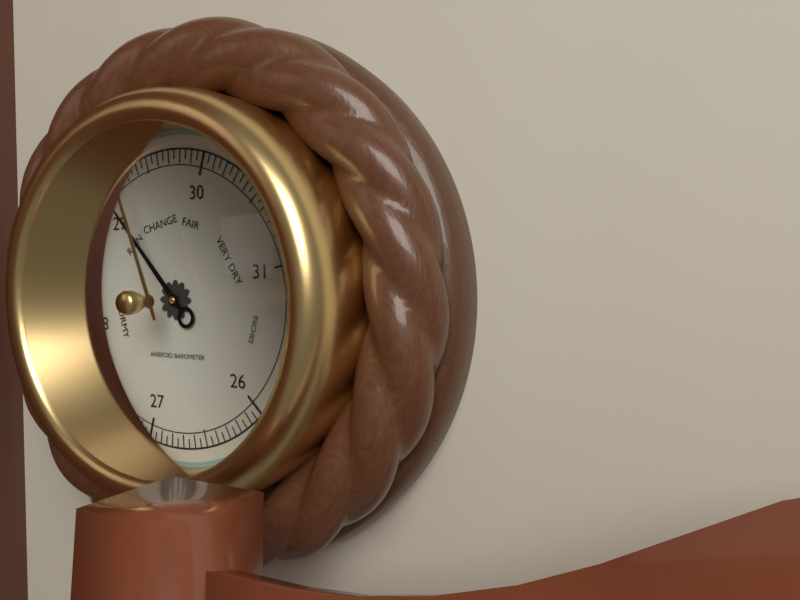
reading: 29.05 inHg
